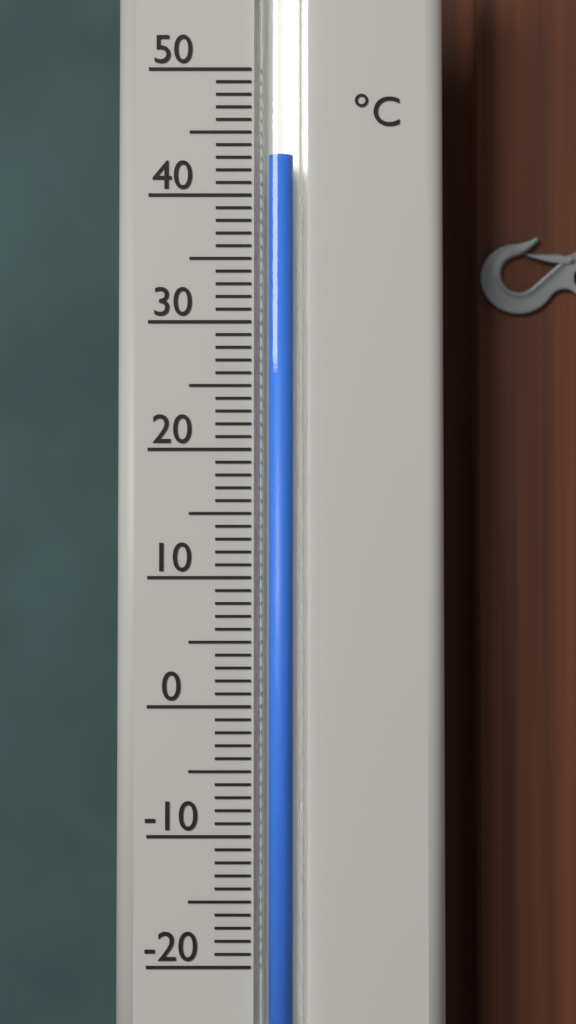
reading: 43 °C
